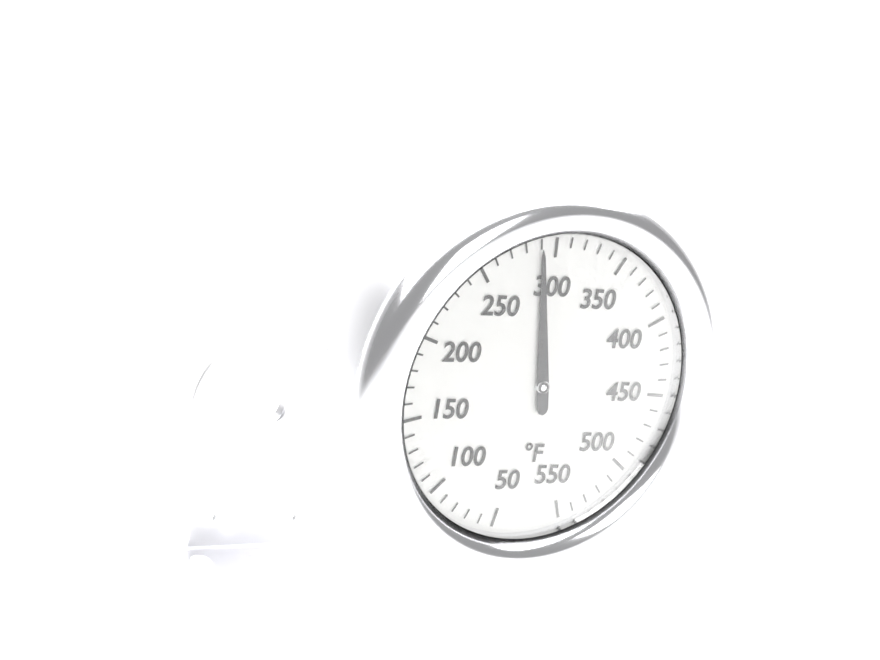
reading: 290 °F
